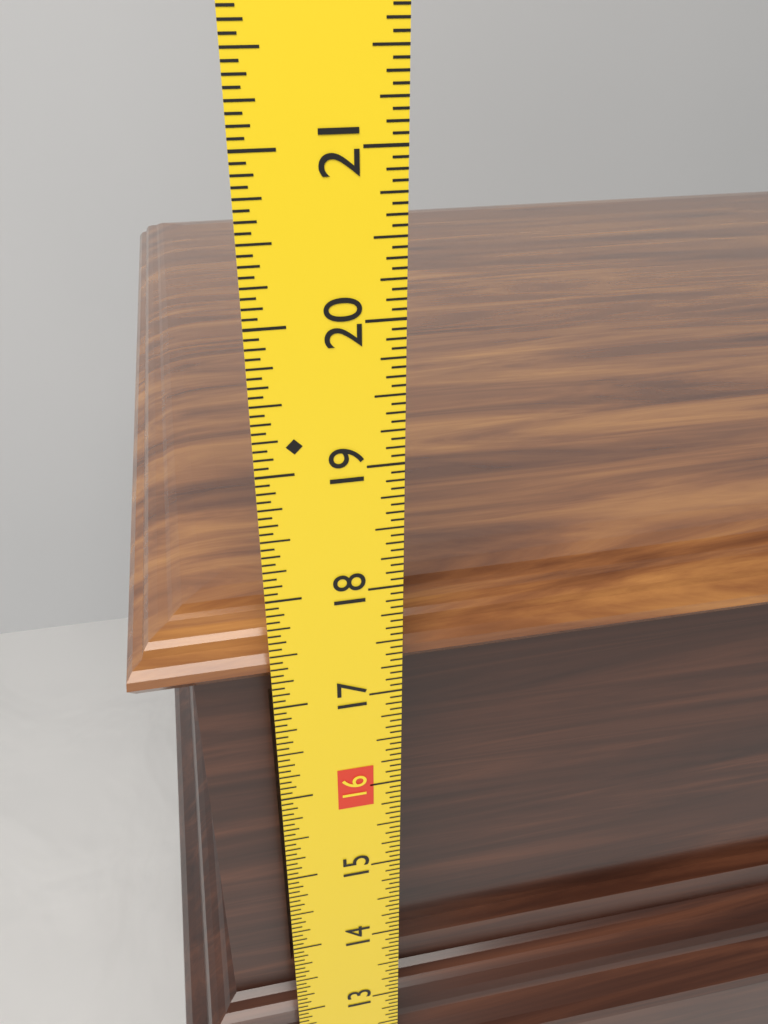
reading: 17.5625 in
